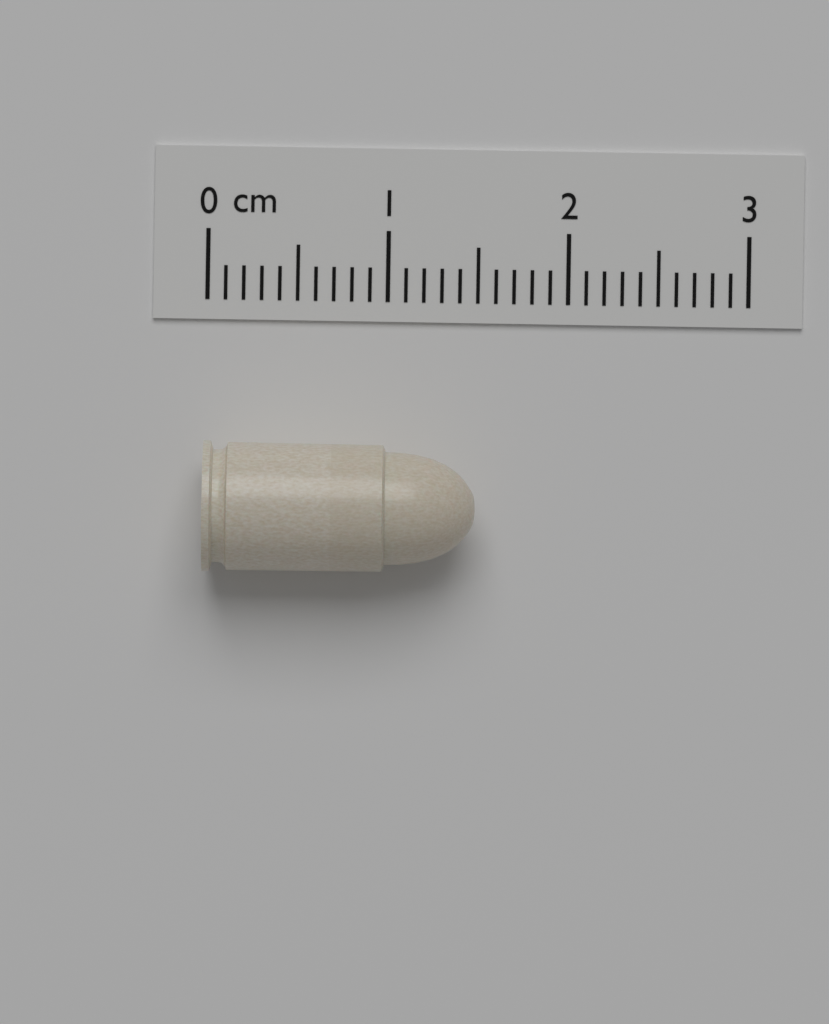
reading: 1.5 cm
